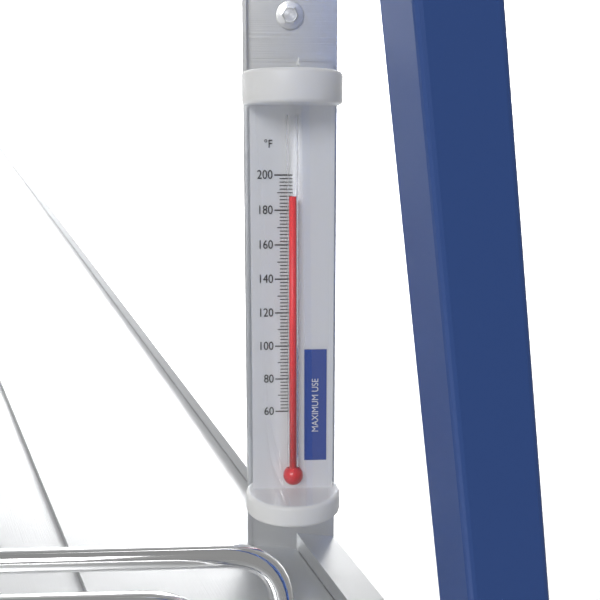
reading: 188 °F
